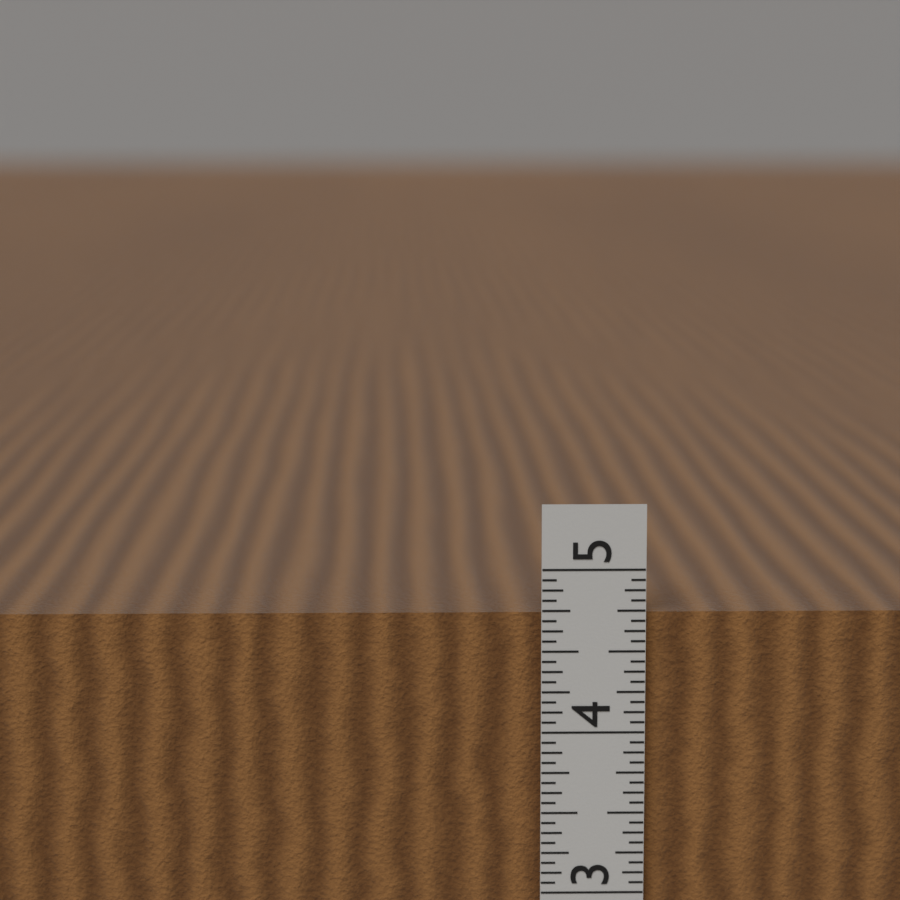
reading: 4.8125 in
